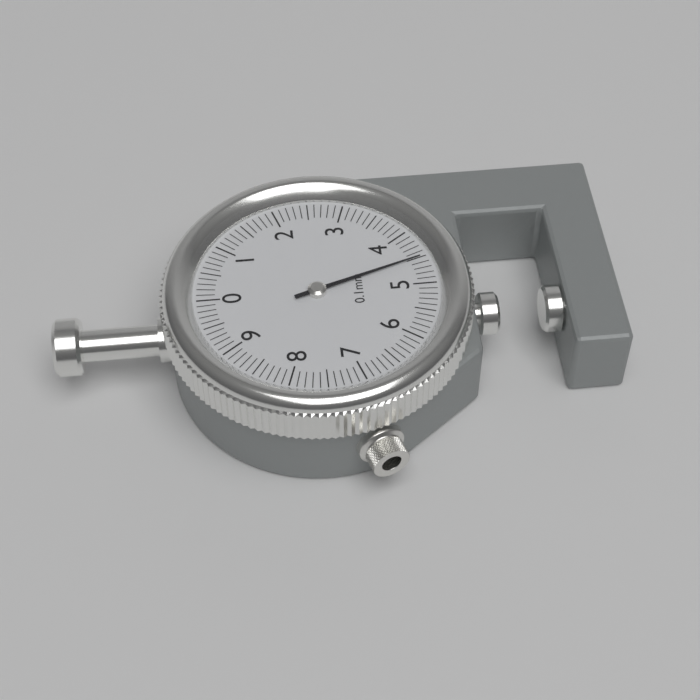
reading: 4.5 mm
